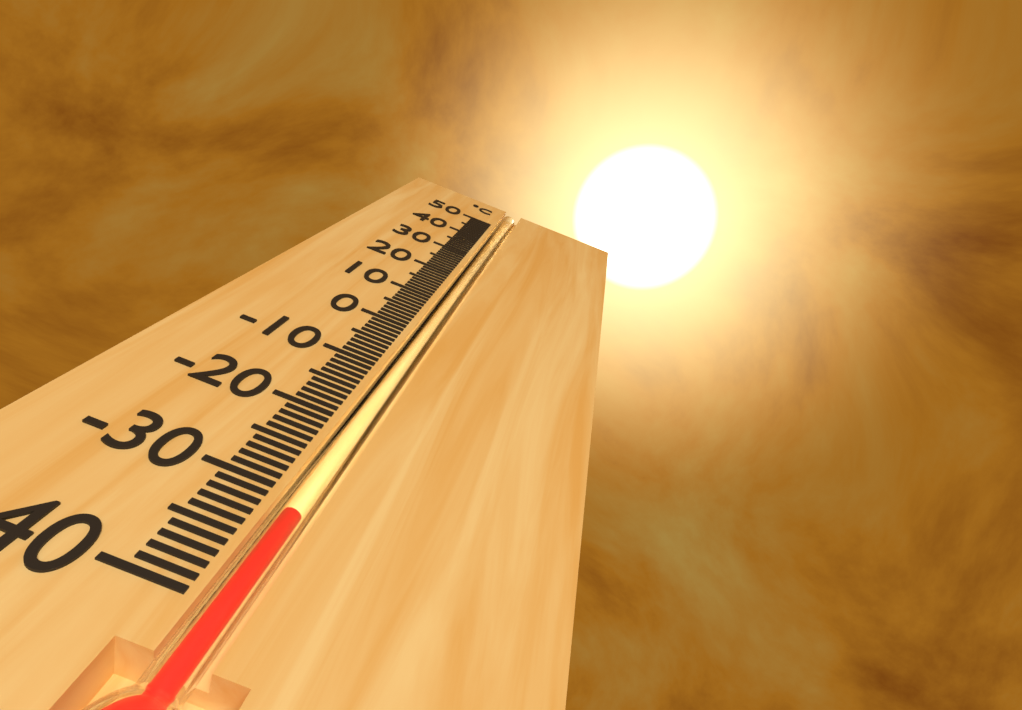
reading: -32 °C
